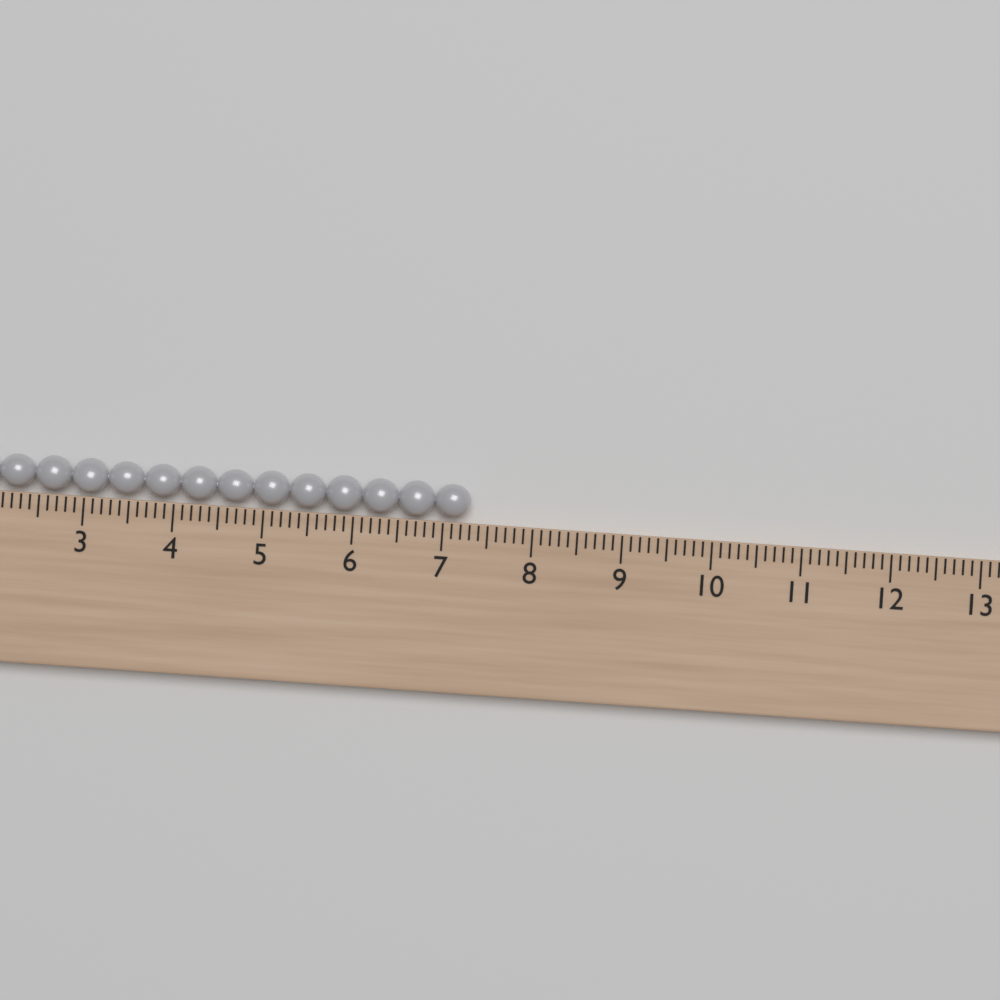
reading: 7.3 (no unit)
